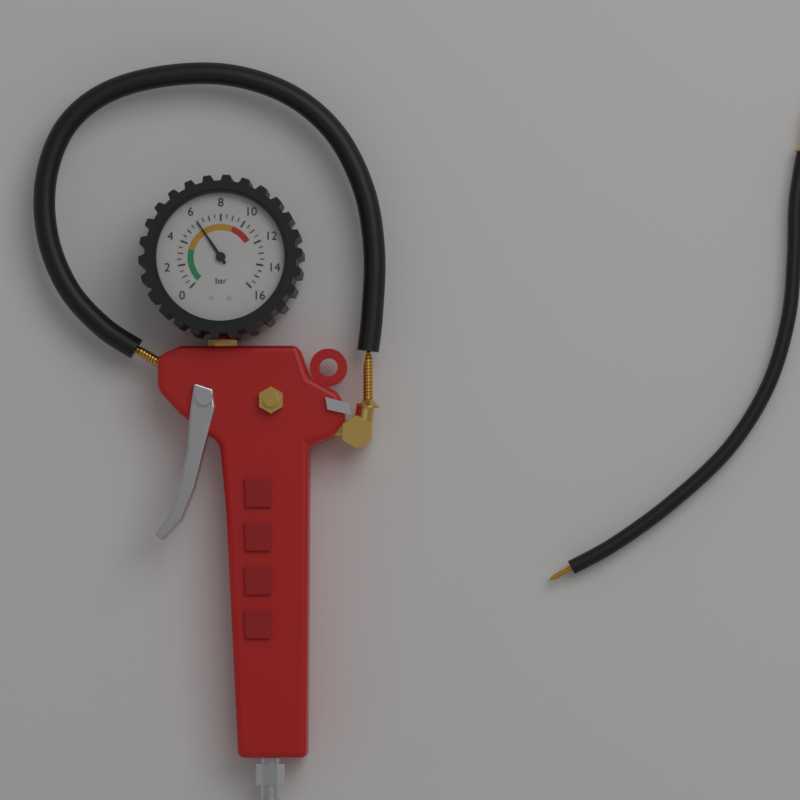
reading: 6.0 bar
